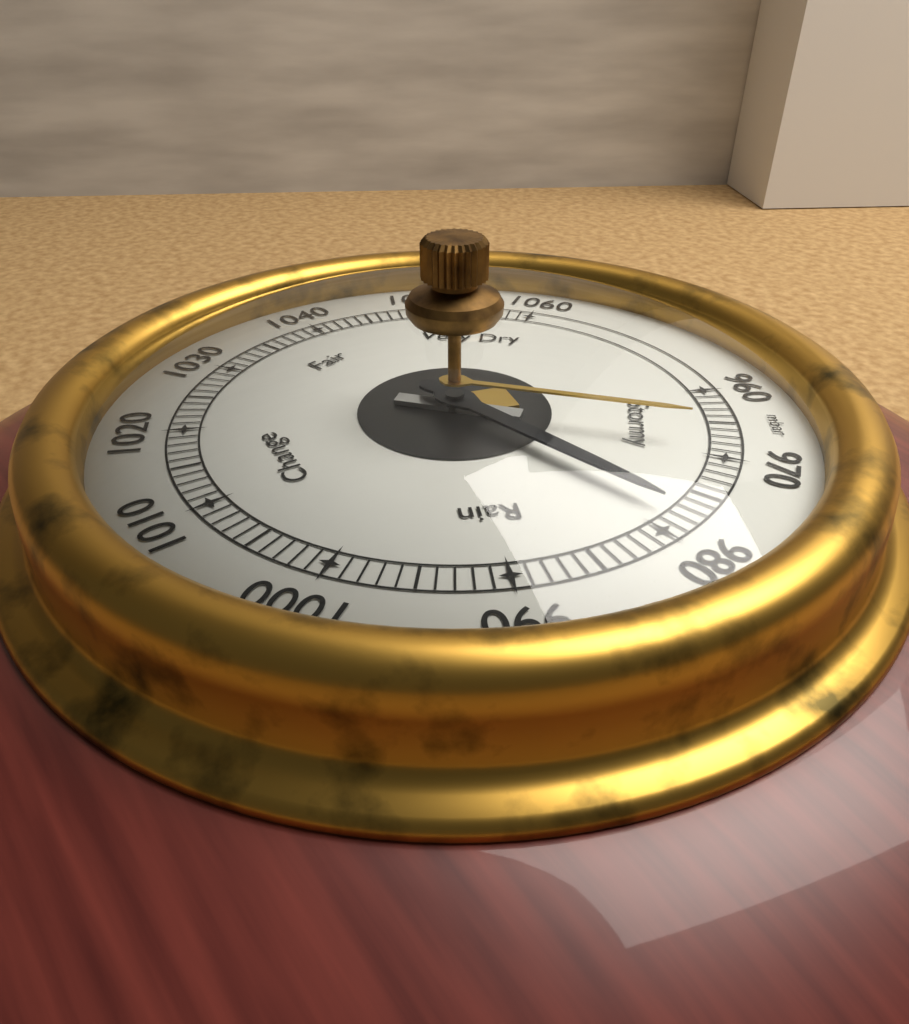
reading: 978 mbar
